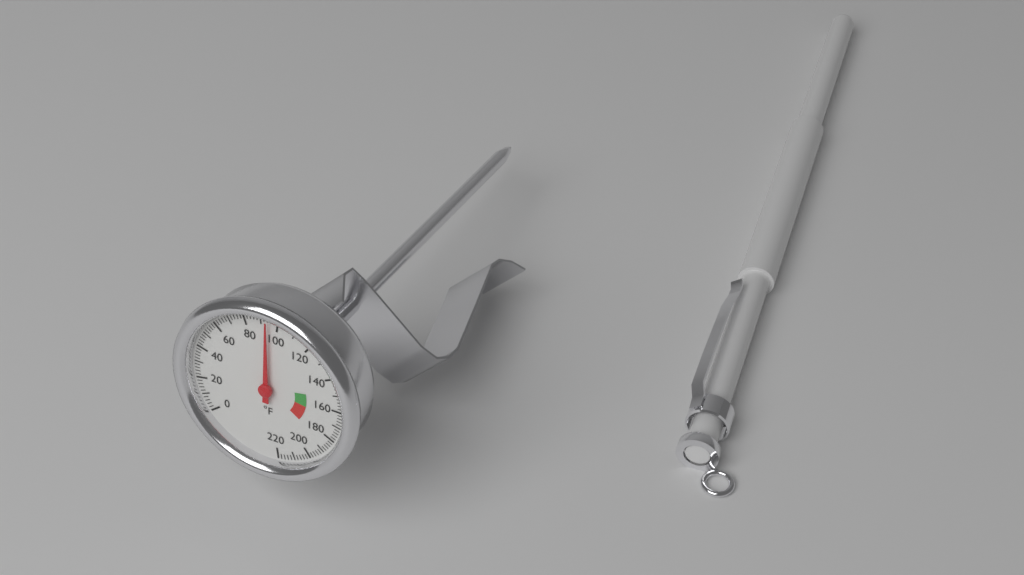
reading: 94 °F
